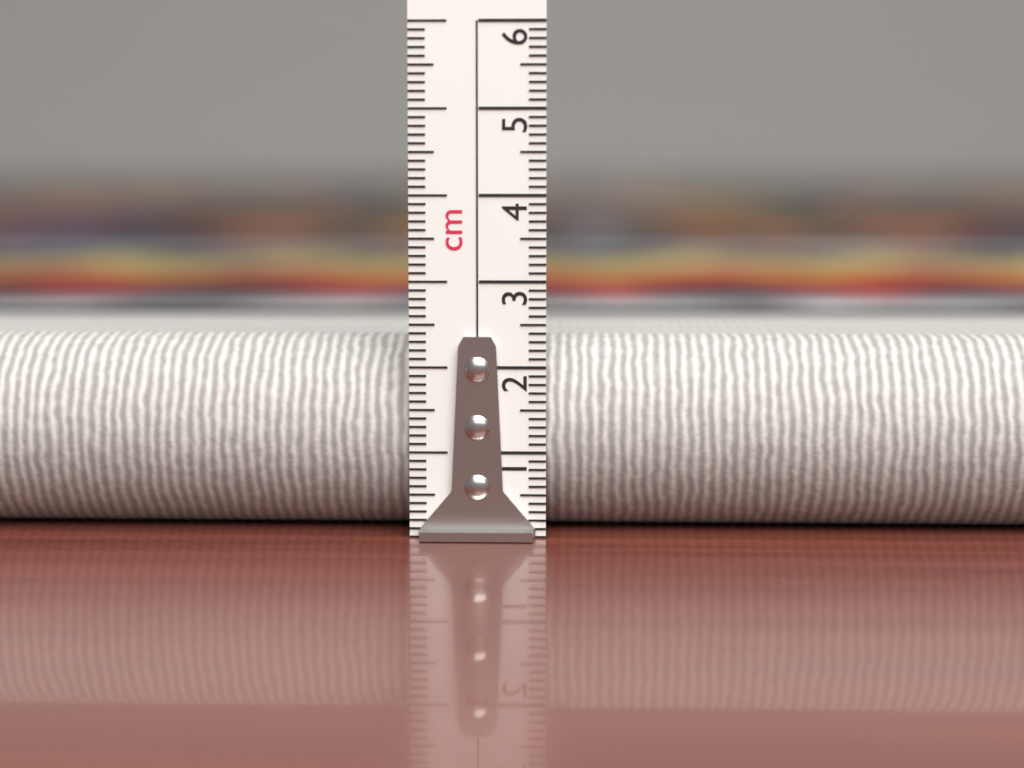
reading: 2.3 cm
